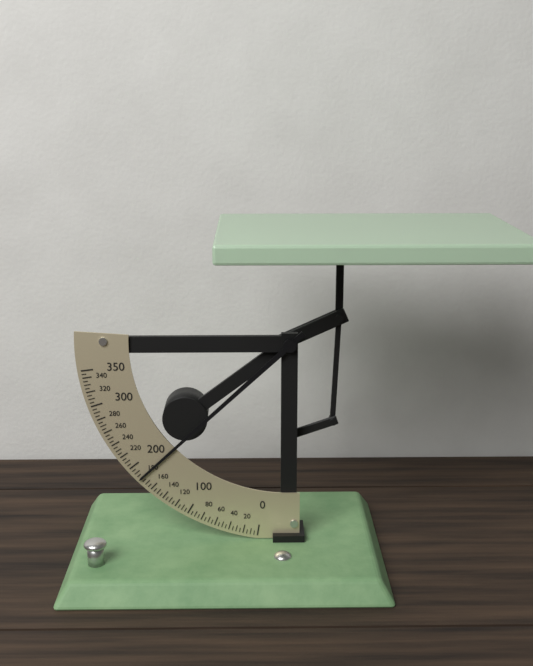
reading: 180 (no unit)
